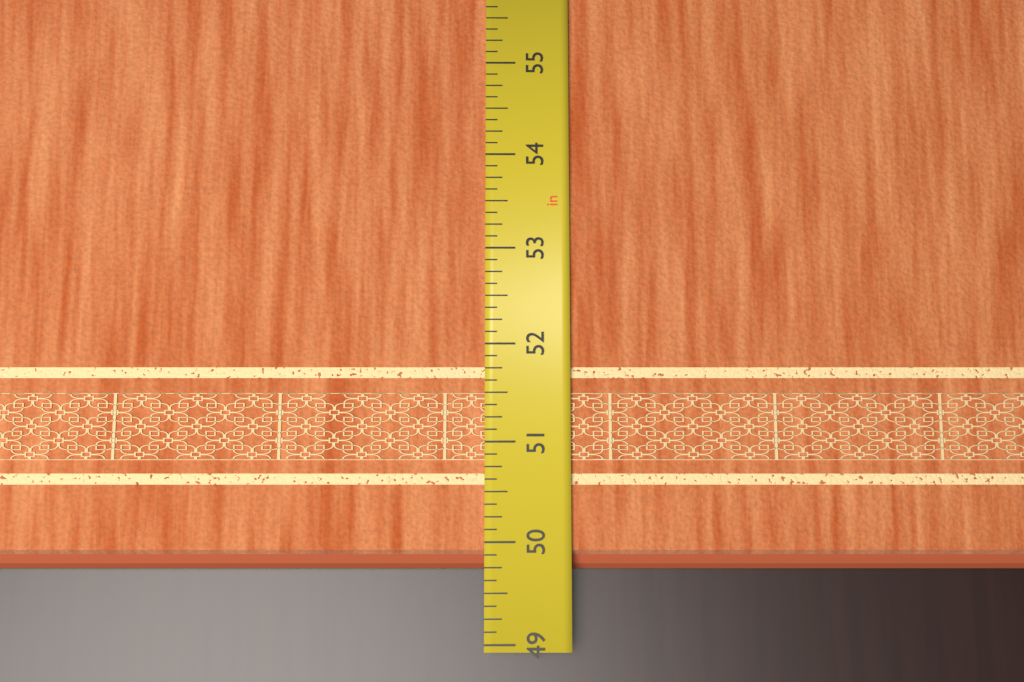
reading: 49.750 in
